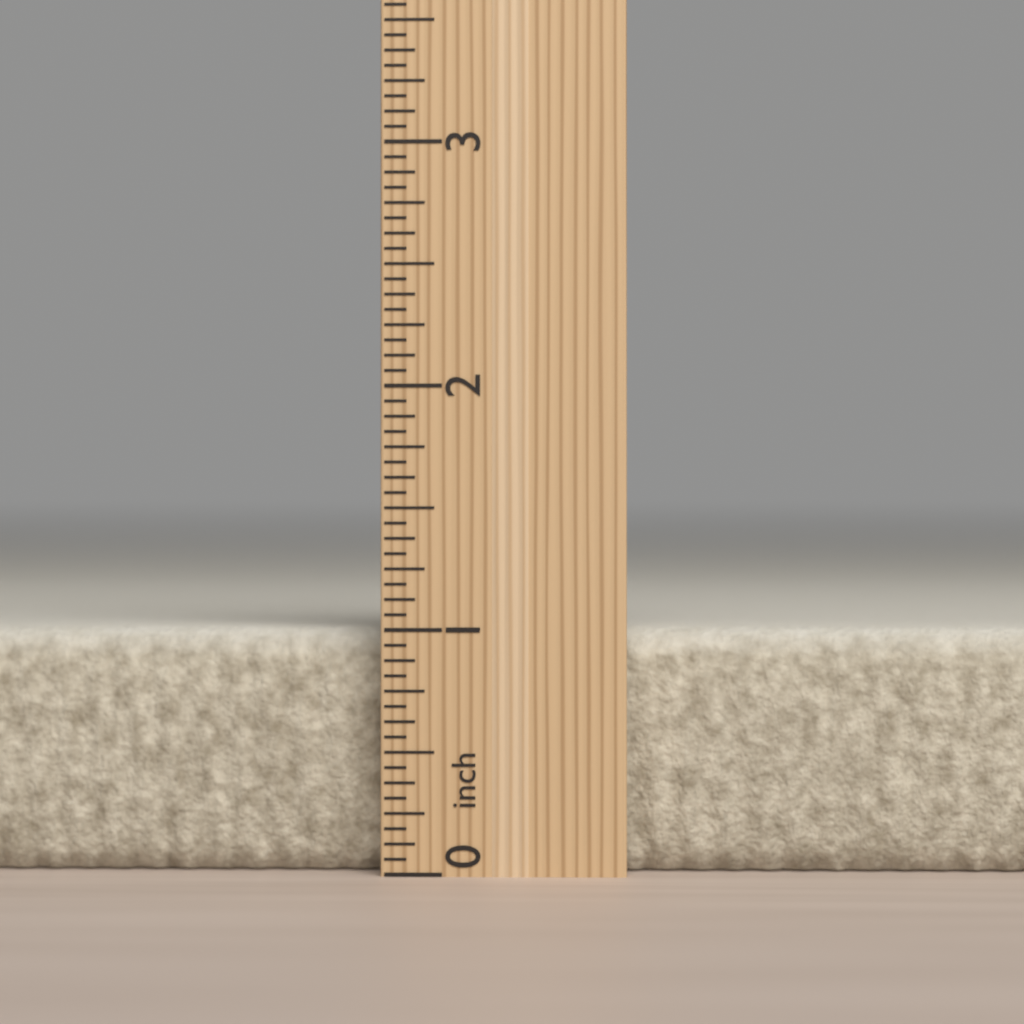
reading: 1.0000 inch
